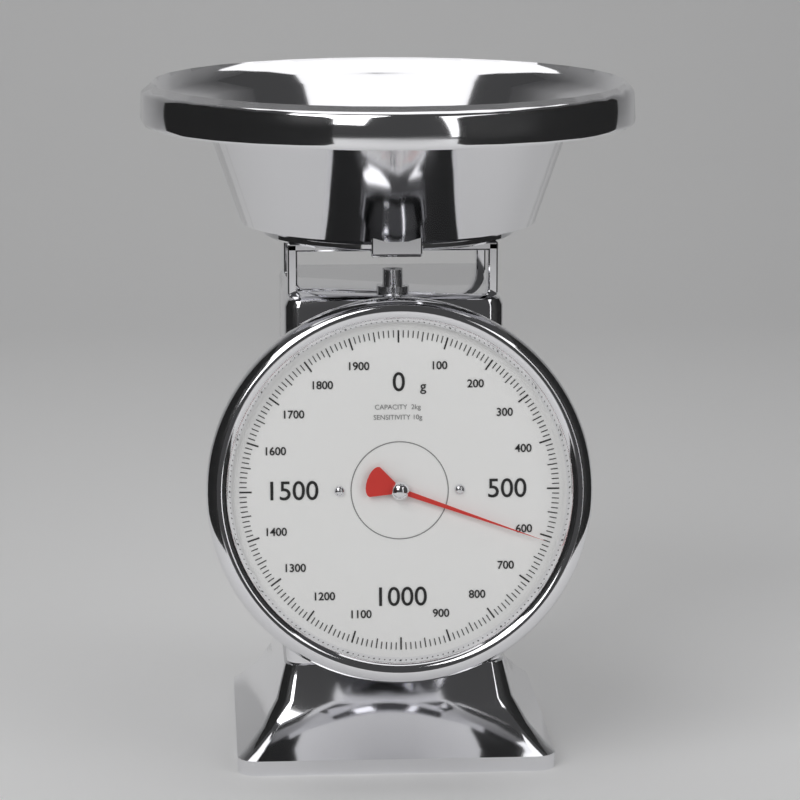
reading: 610 g
